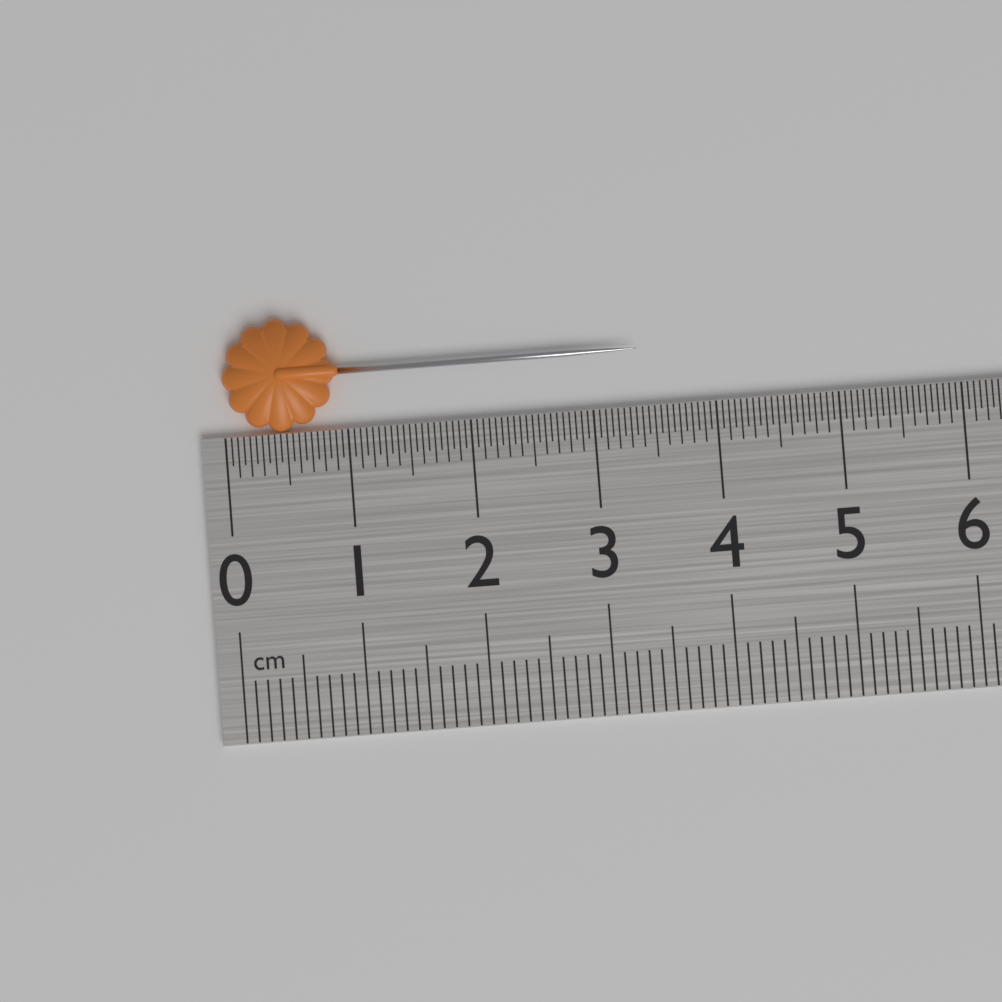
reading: 3.40 cm
